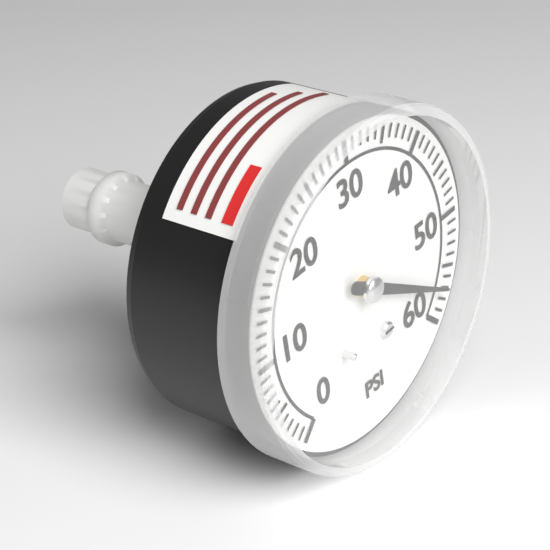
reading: 57 psi
